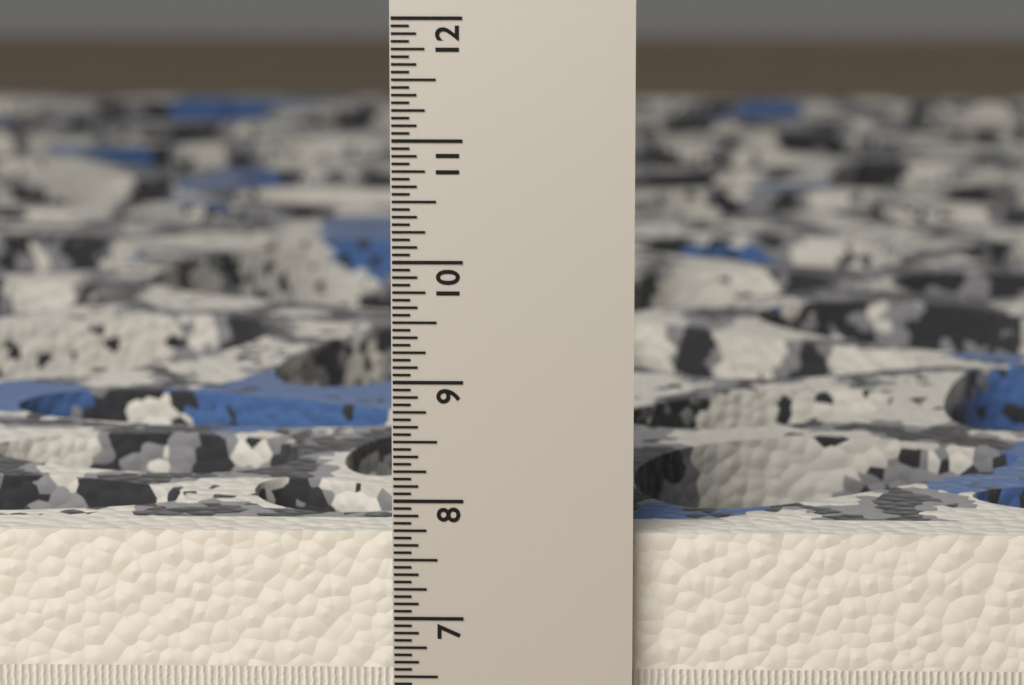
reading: 7.6875 in
